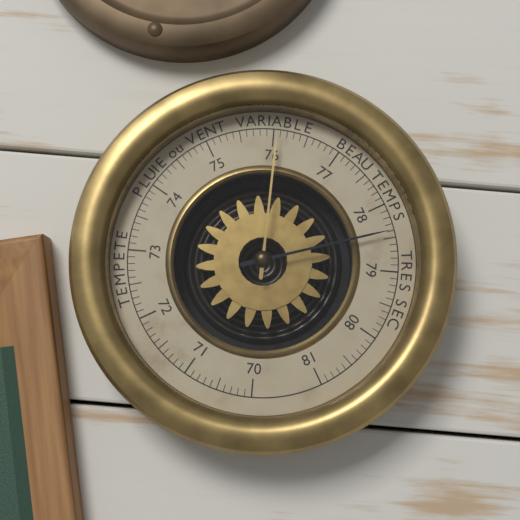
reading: 78.4 (no unit)
